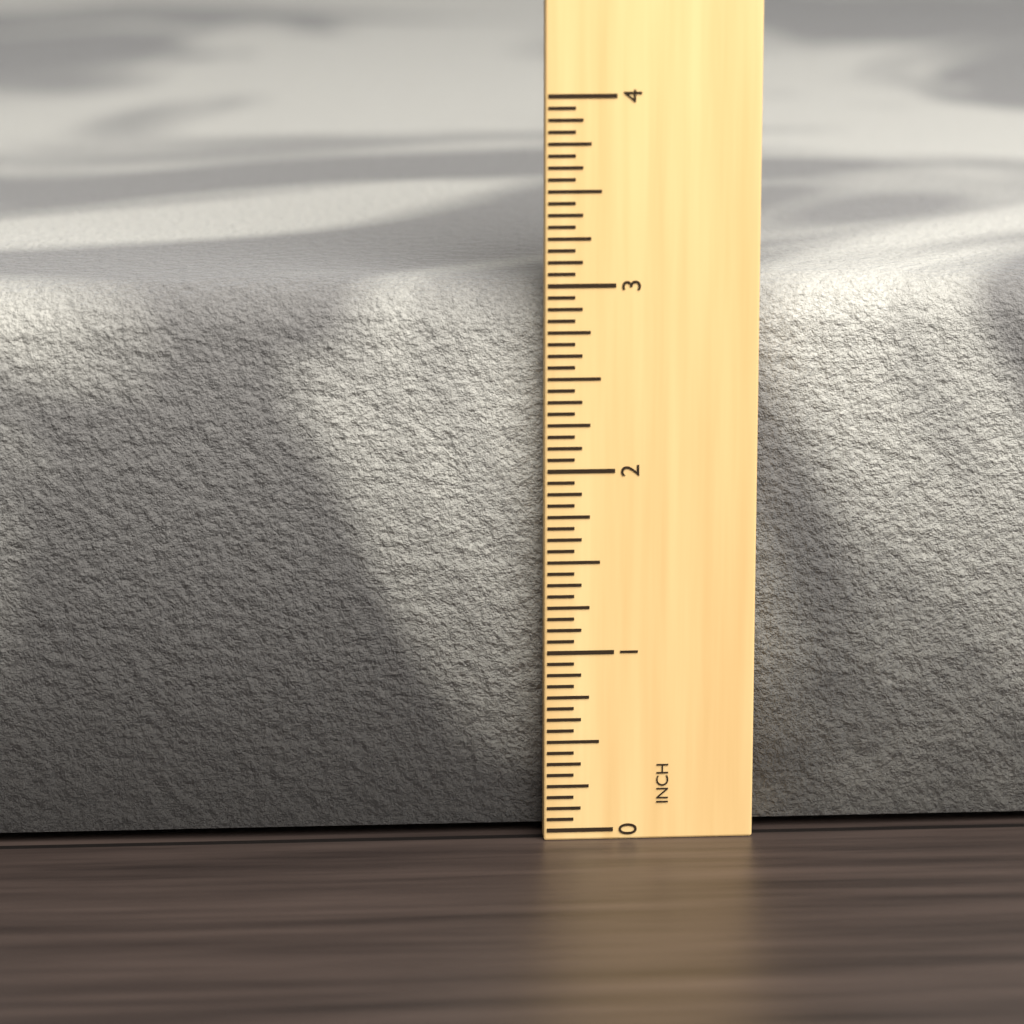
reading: 3.0000 in
